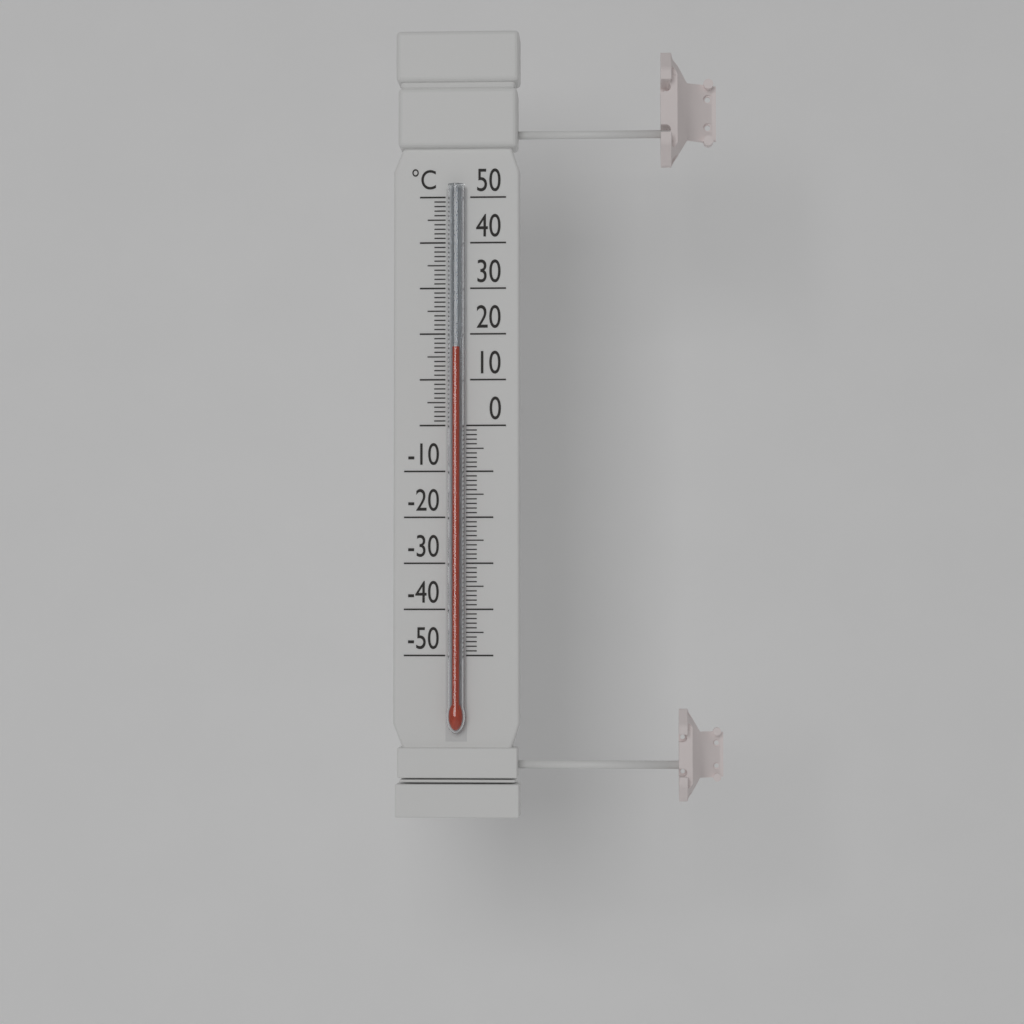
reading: 17 °C
